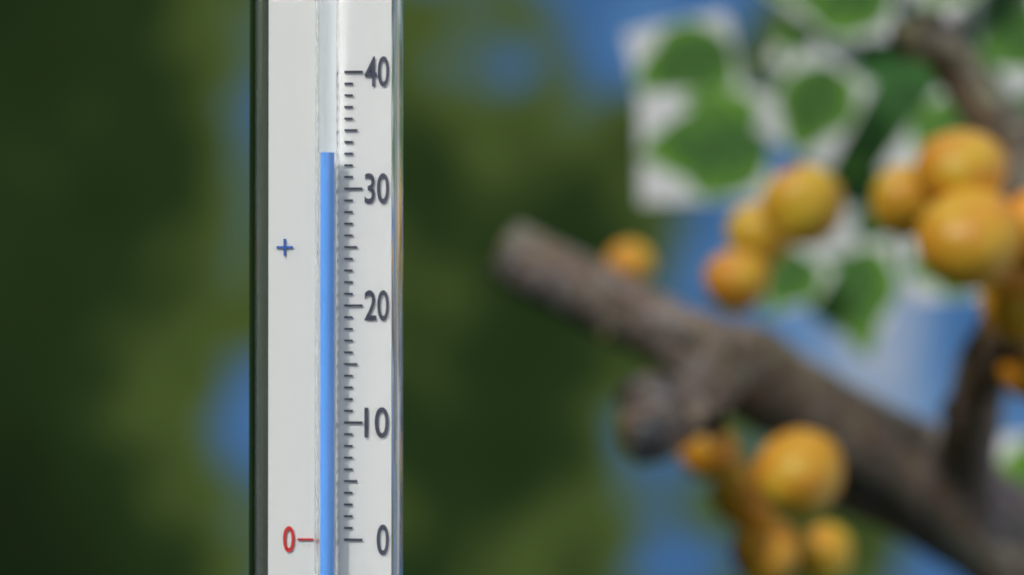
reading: 33 (no unit)
